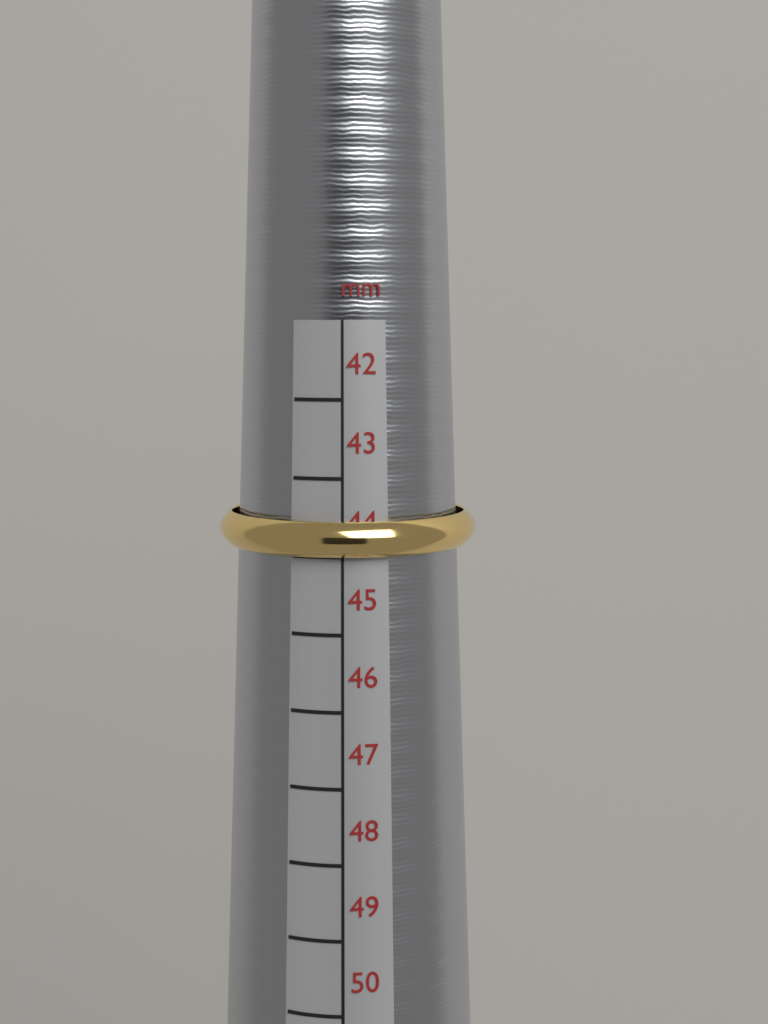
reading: 44 mm
